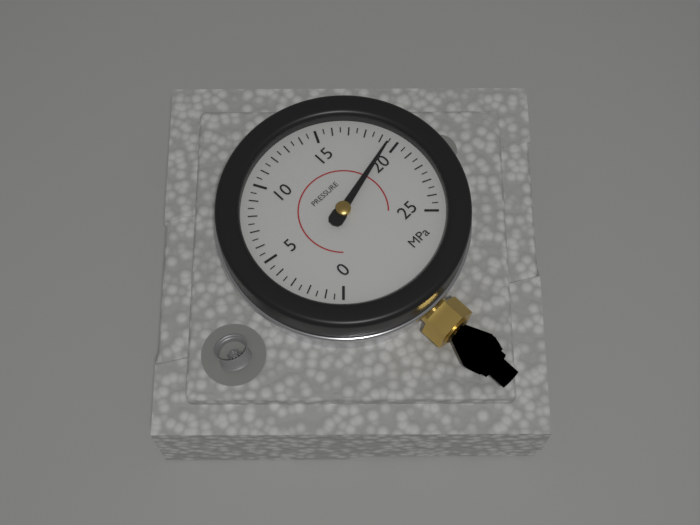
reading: 19.5 MPa
